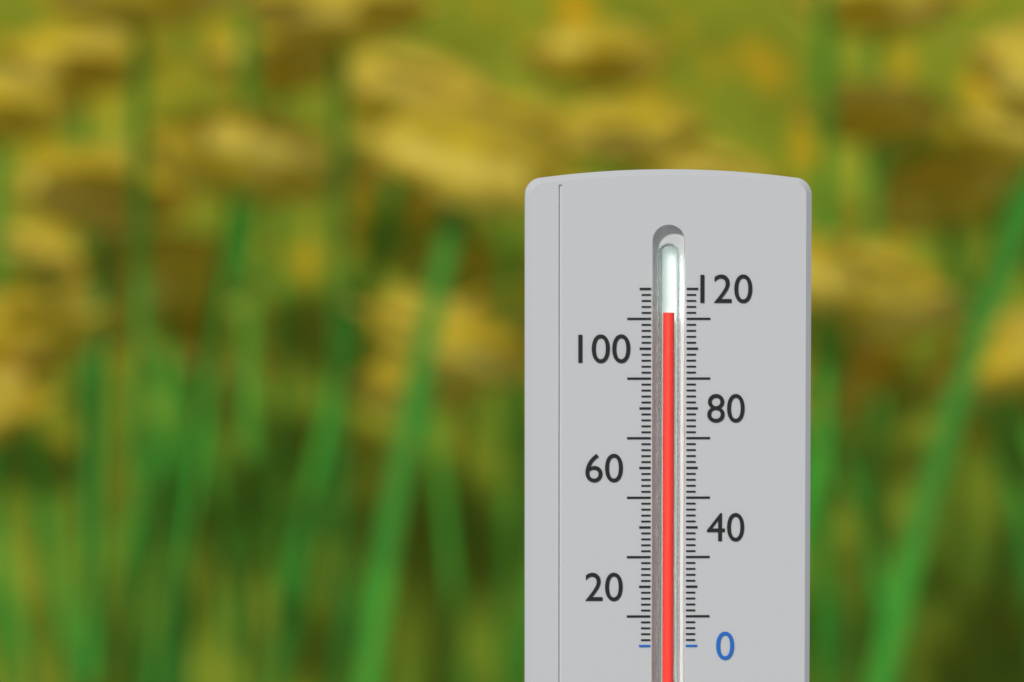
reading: 112 (no unit)
